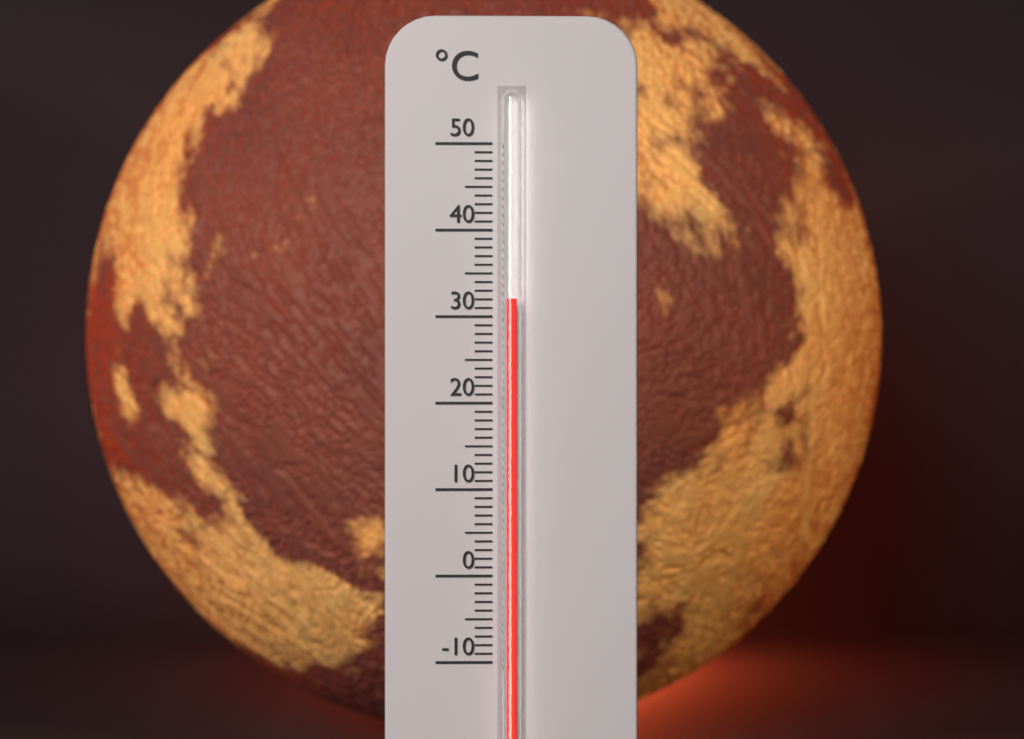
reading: 32 °C
